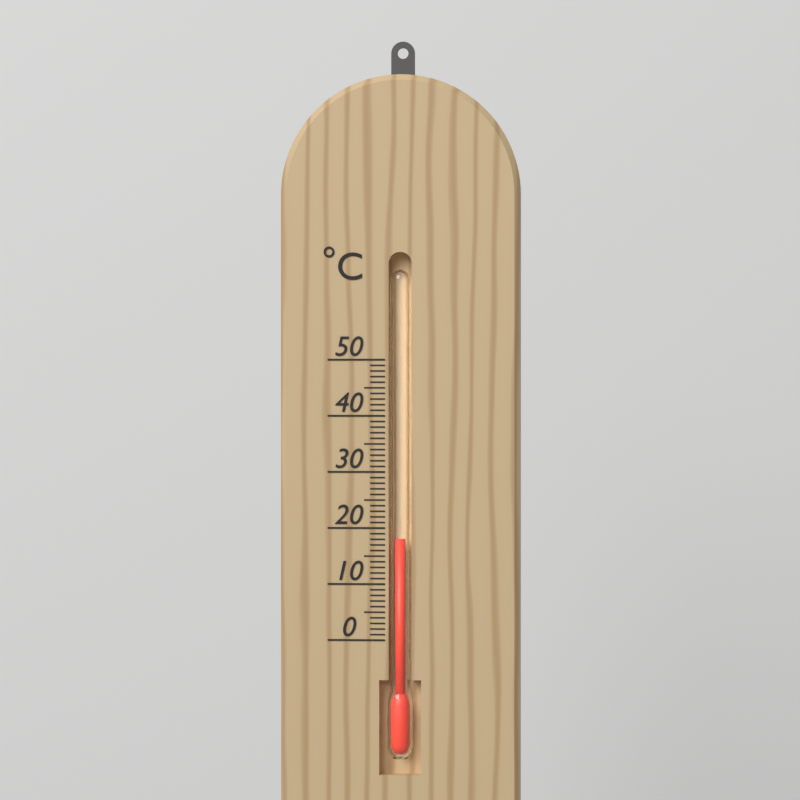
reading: 18 °C
